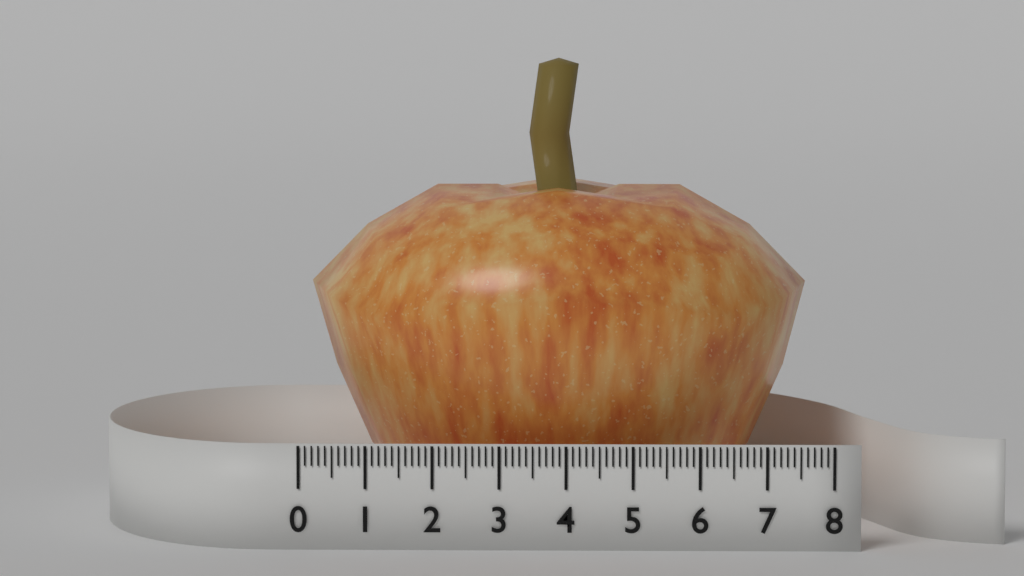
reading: 7.7 (no unit)
